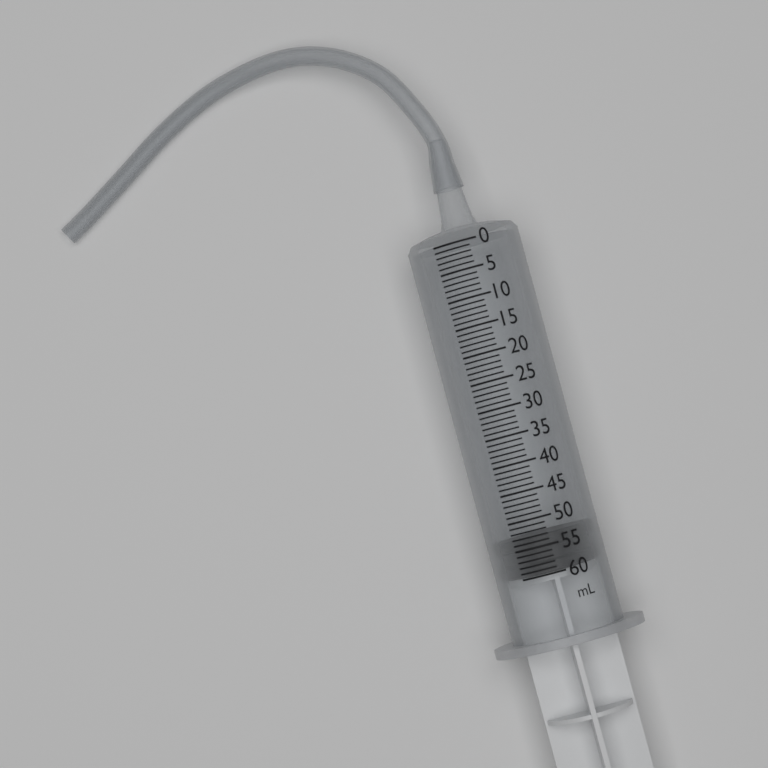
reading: 53 ml
